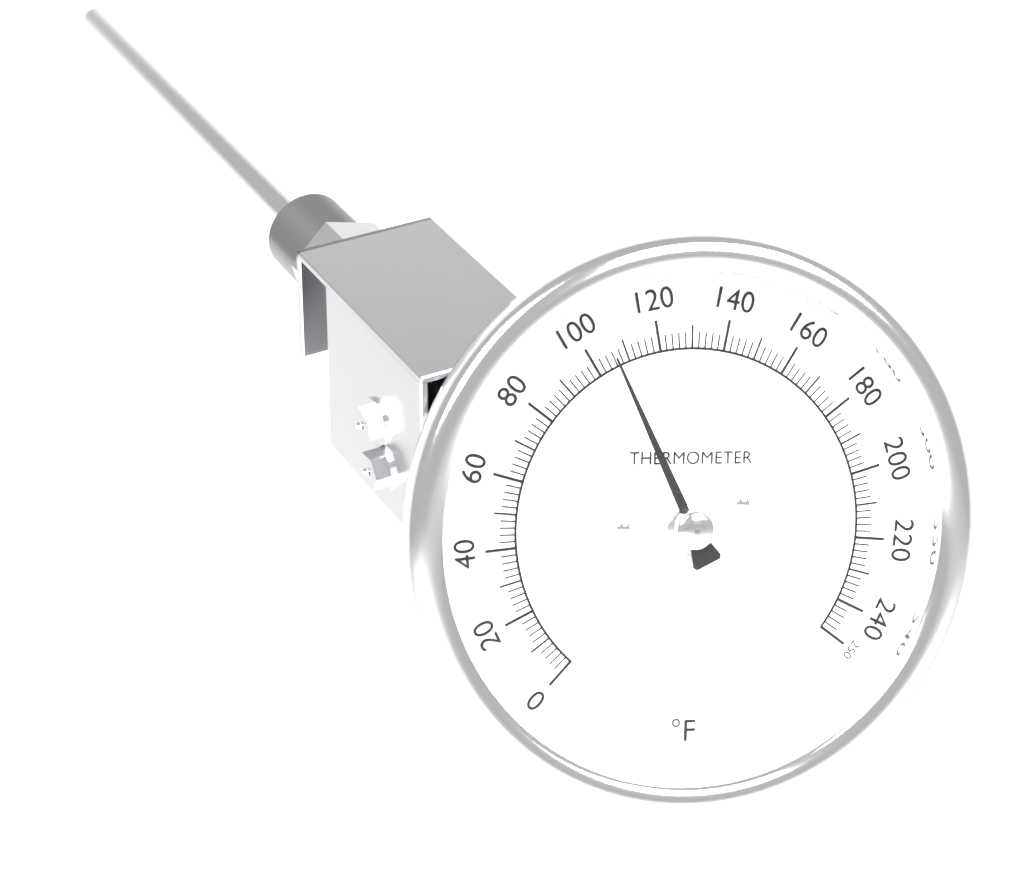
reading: 106 °F
